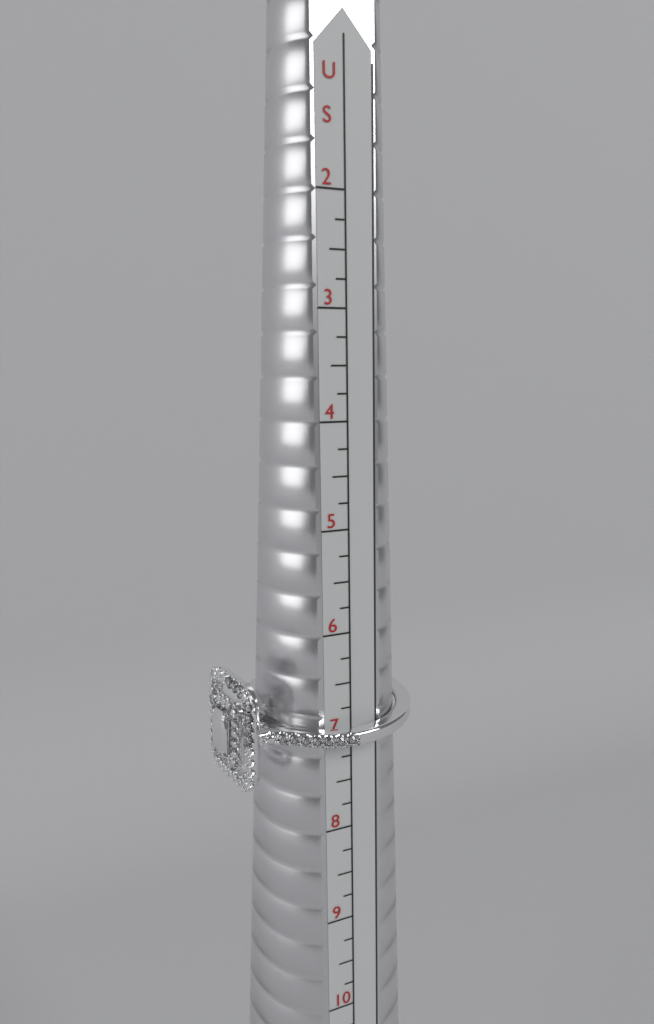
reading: 7.50 US
